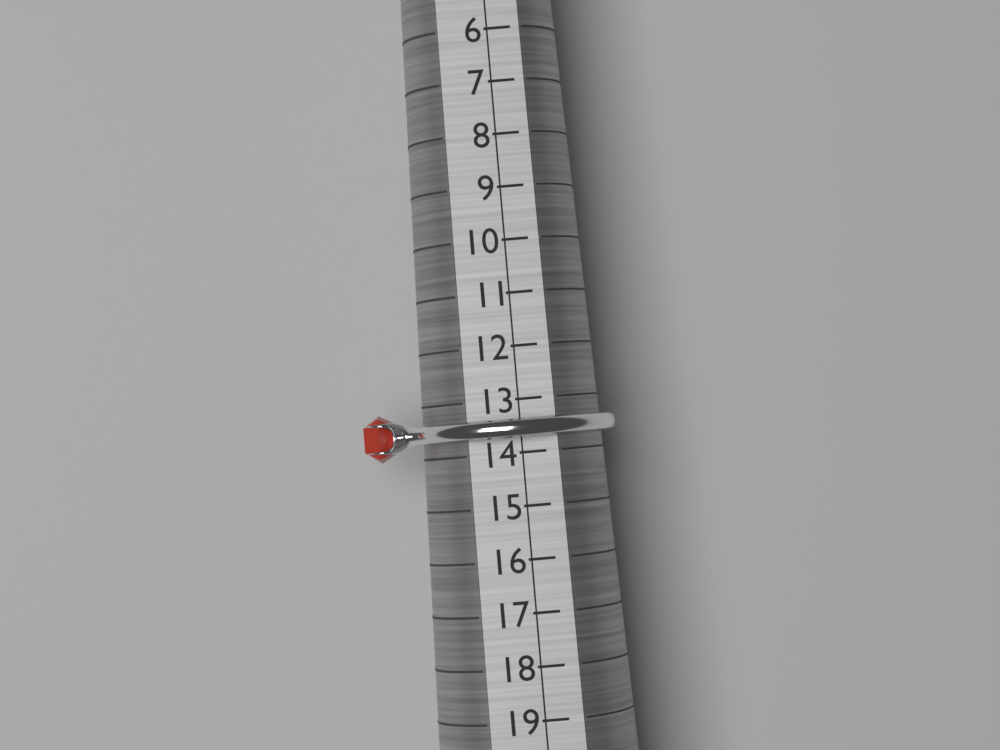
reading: 14 (no unit)
